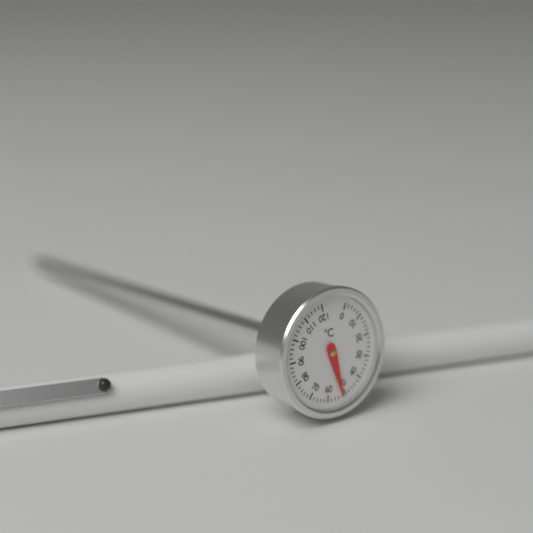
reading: 52 °C
